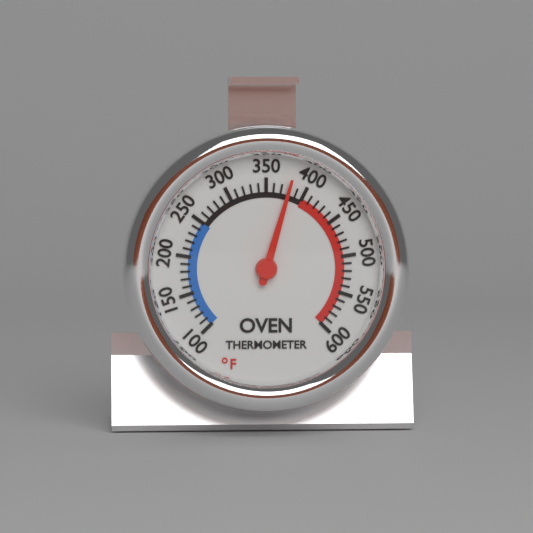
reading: 380 °F
